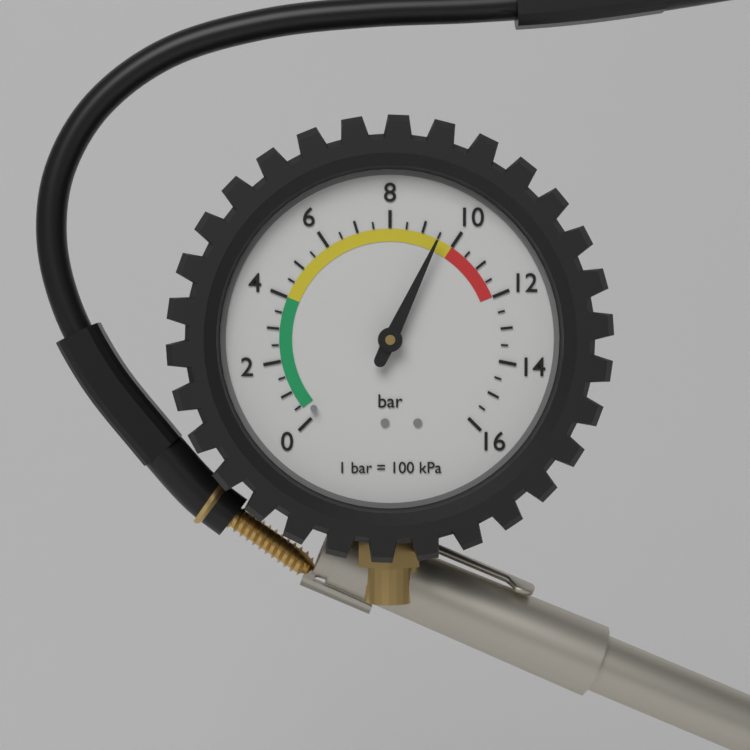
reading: 9.5 bar
